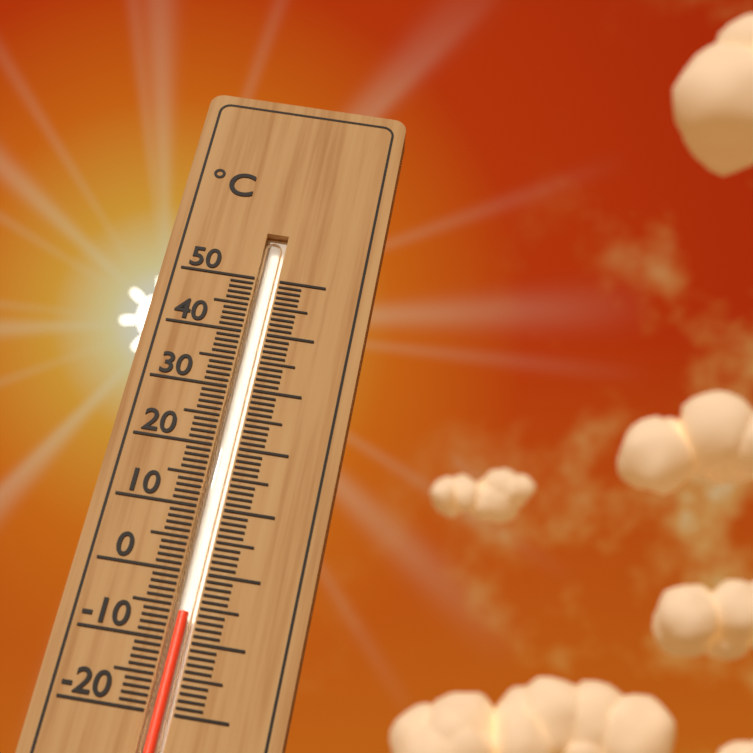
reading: -6 °C
